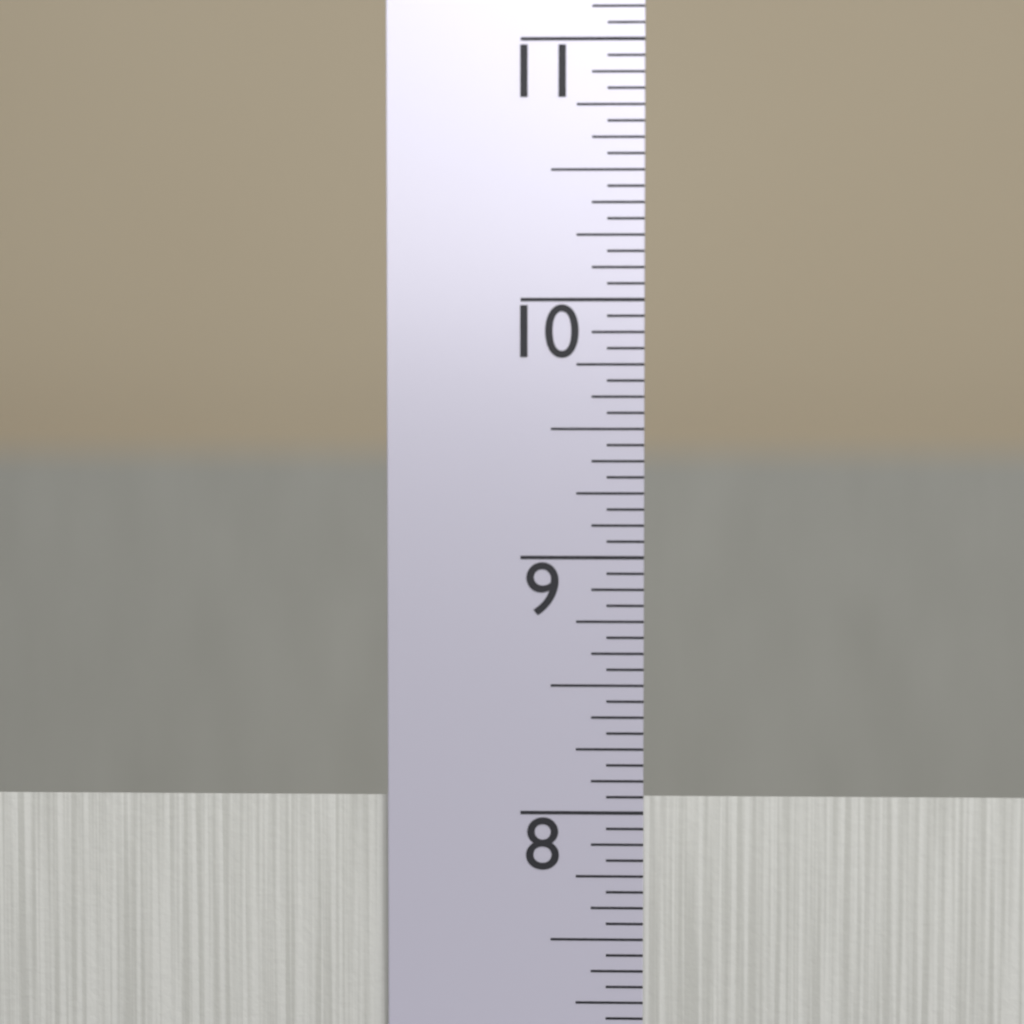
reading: 8.0625 in
